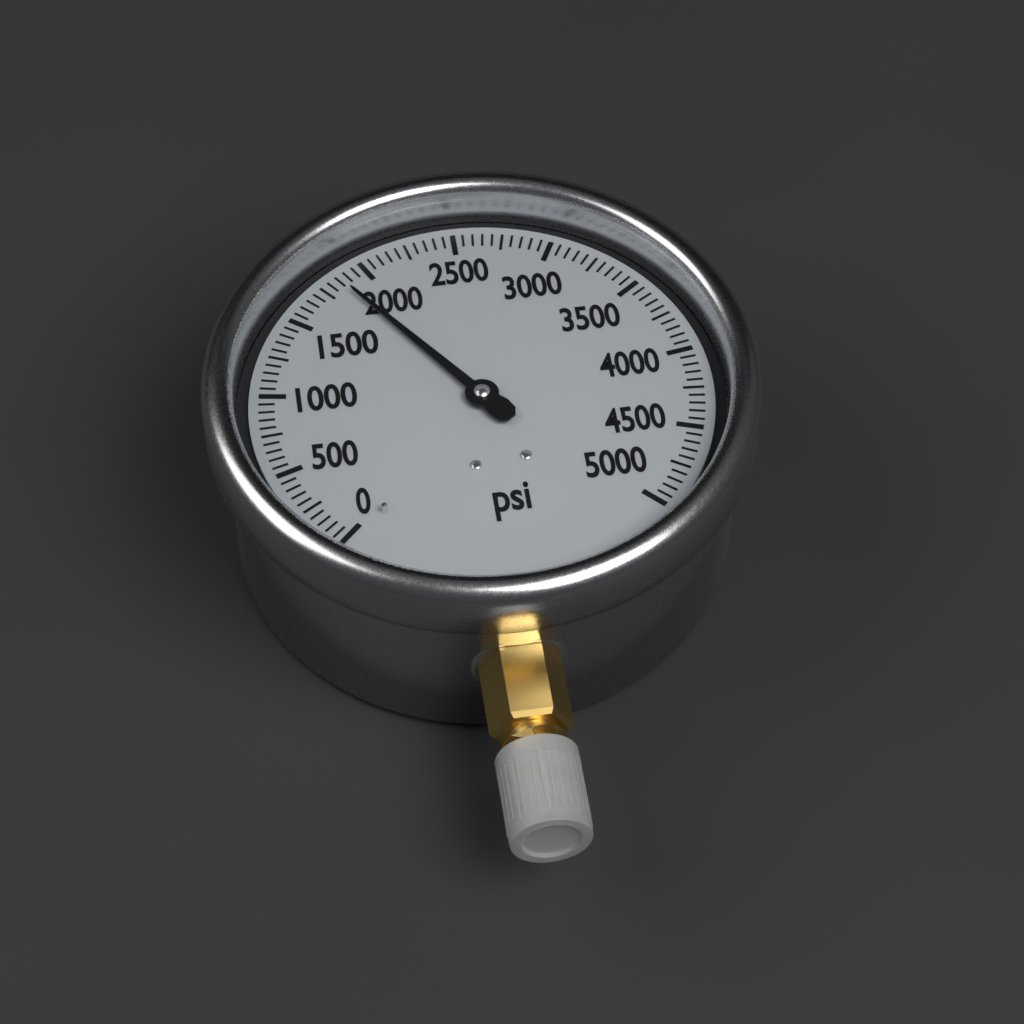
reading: 1850 psi
